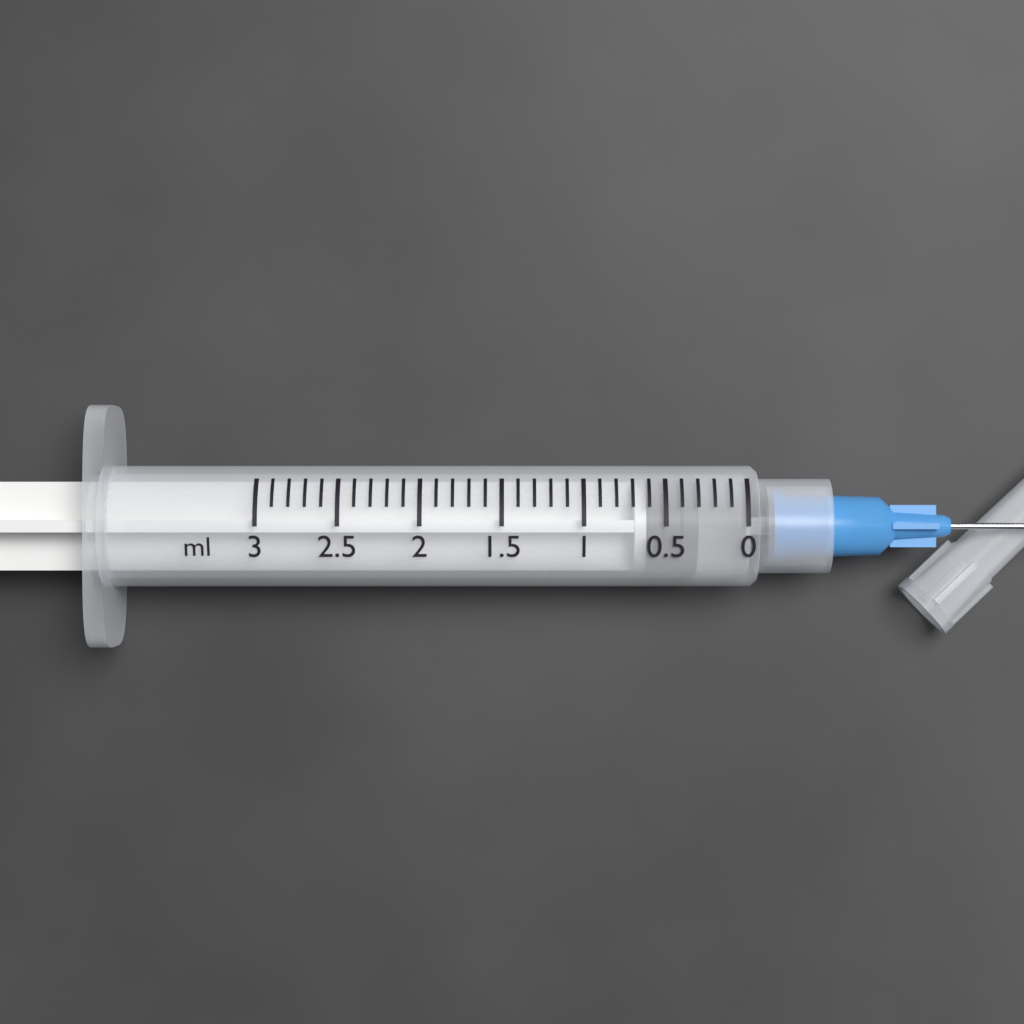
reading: 0.3 ml
